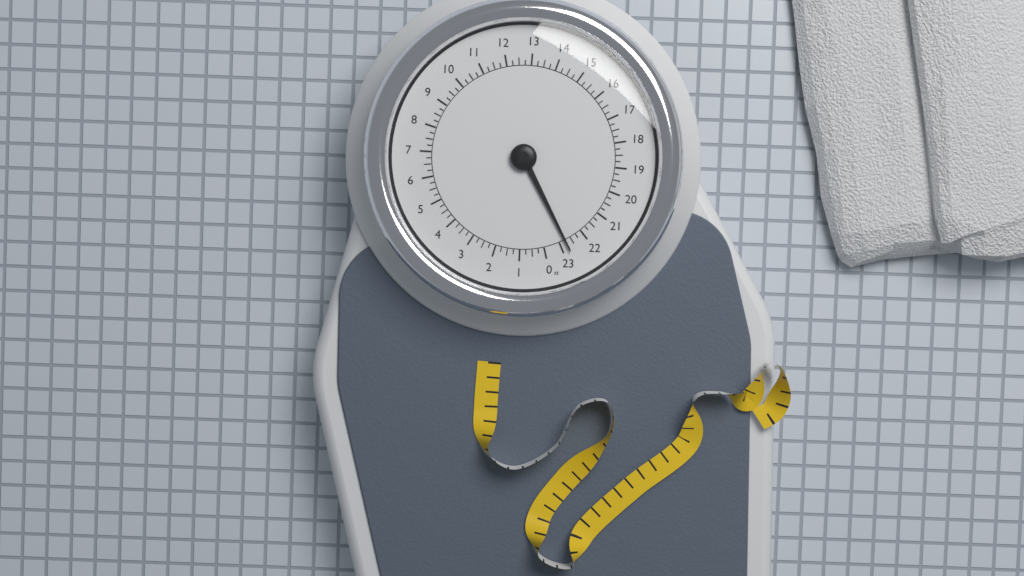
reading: 22.75 st
